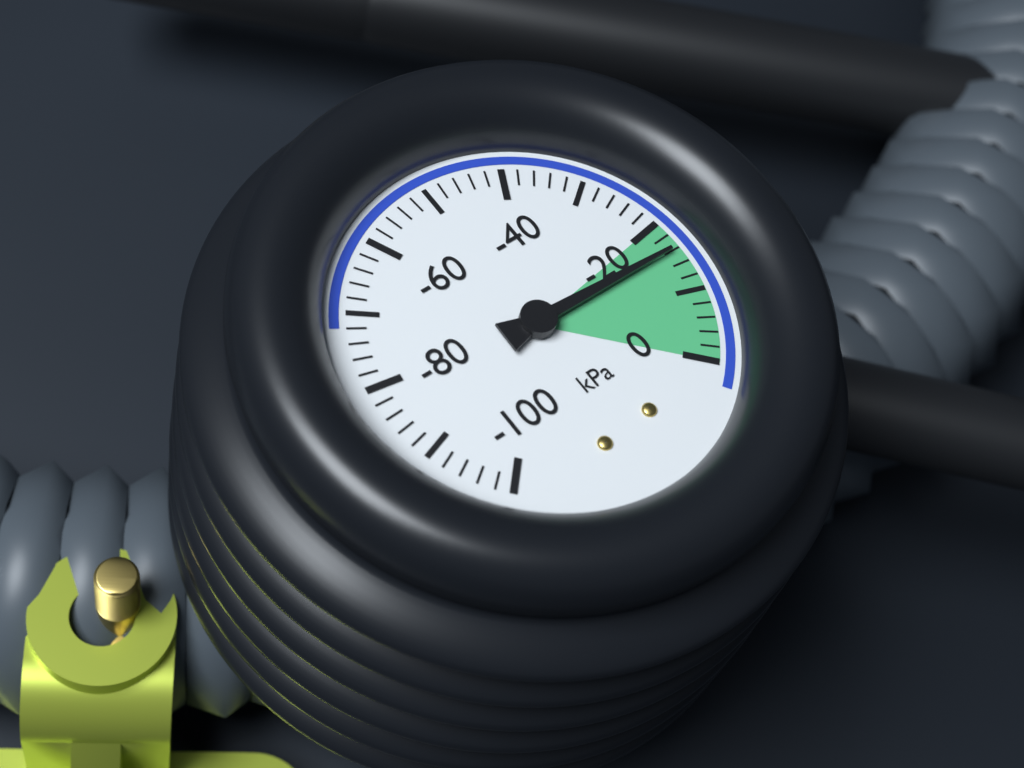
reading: -16 kPa
